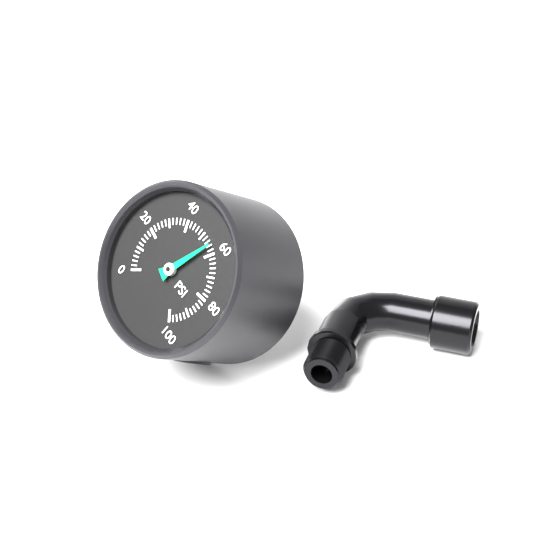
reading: 56 psi
